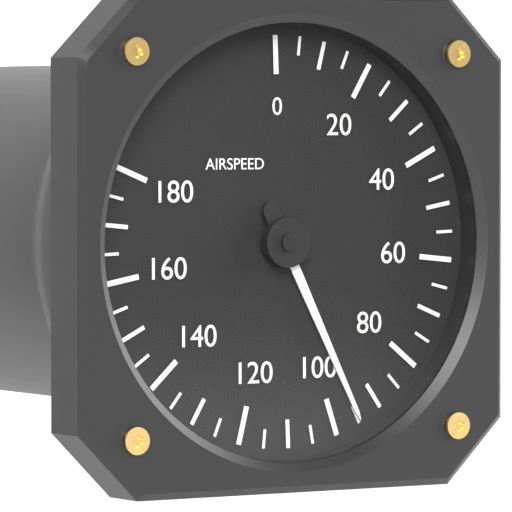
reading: 95 (no unit)
